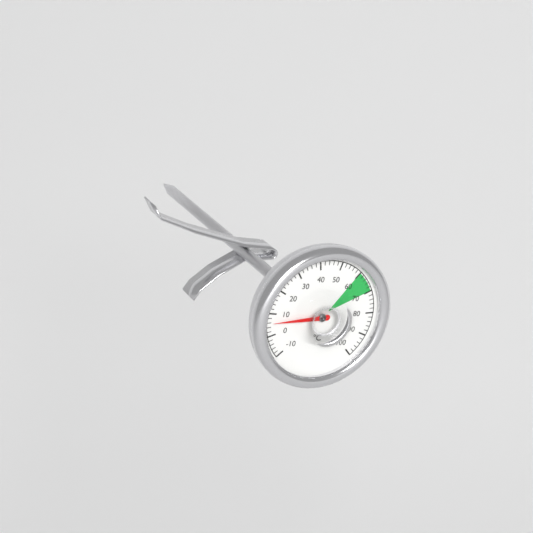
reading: 6 °C
